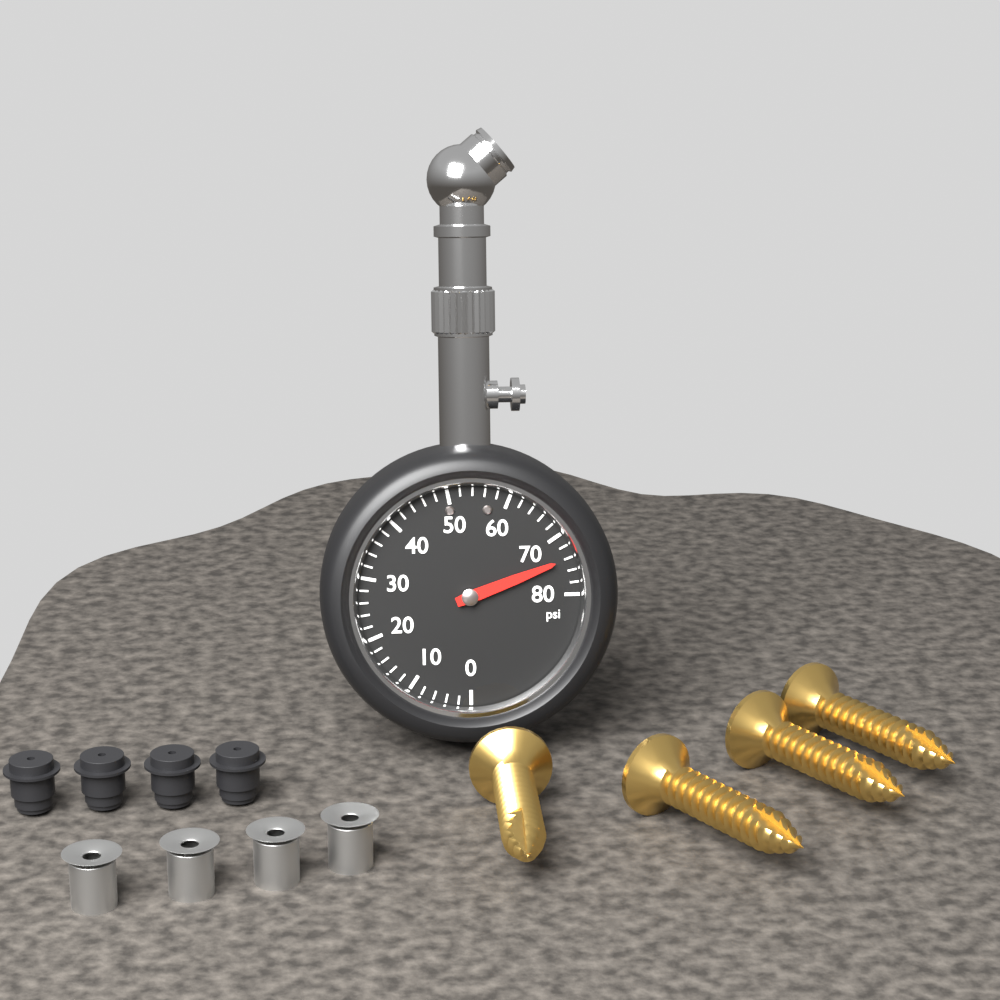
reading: 74 psi
